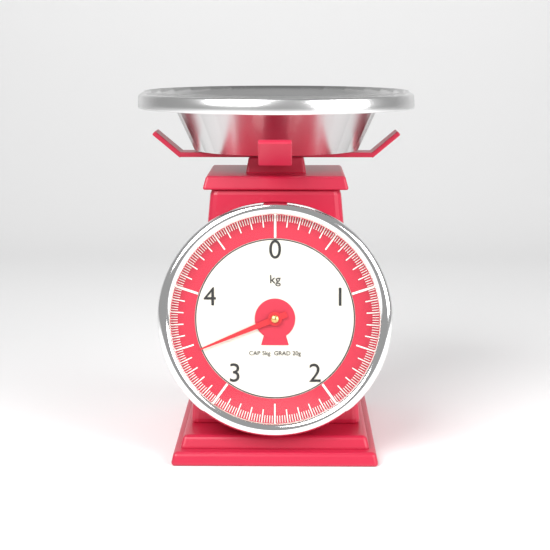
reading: 3.44 kg
